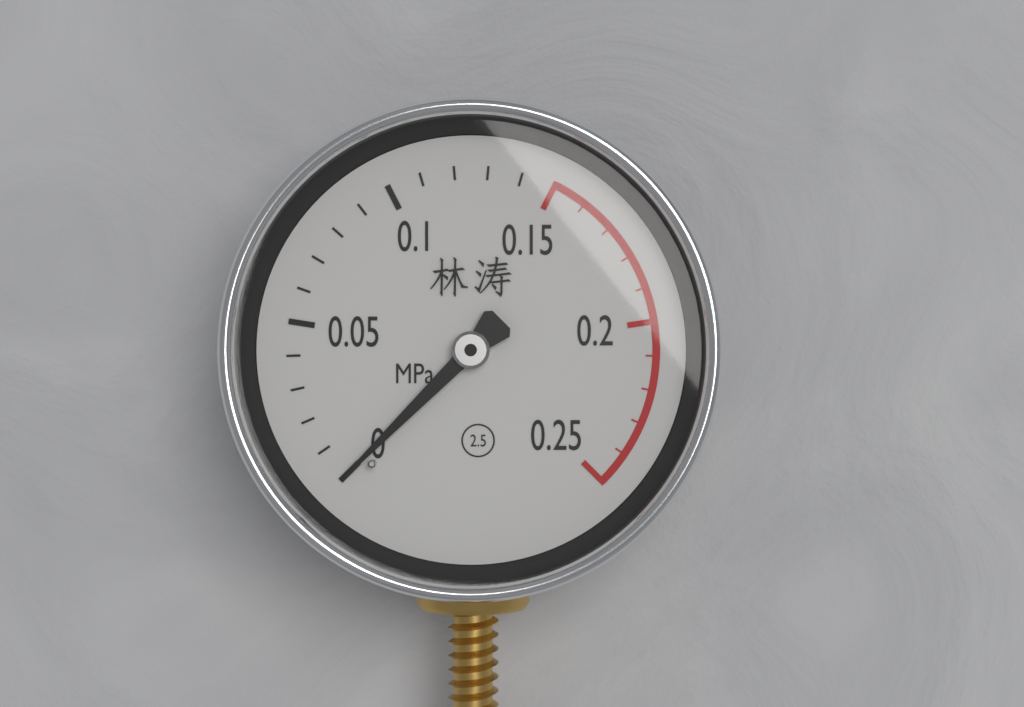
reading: 0.00 MPa
